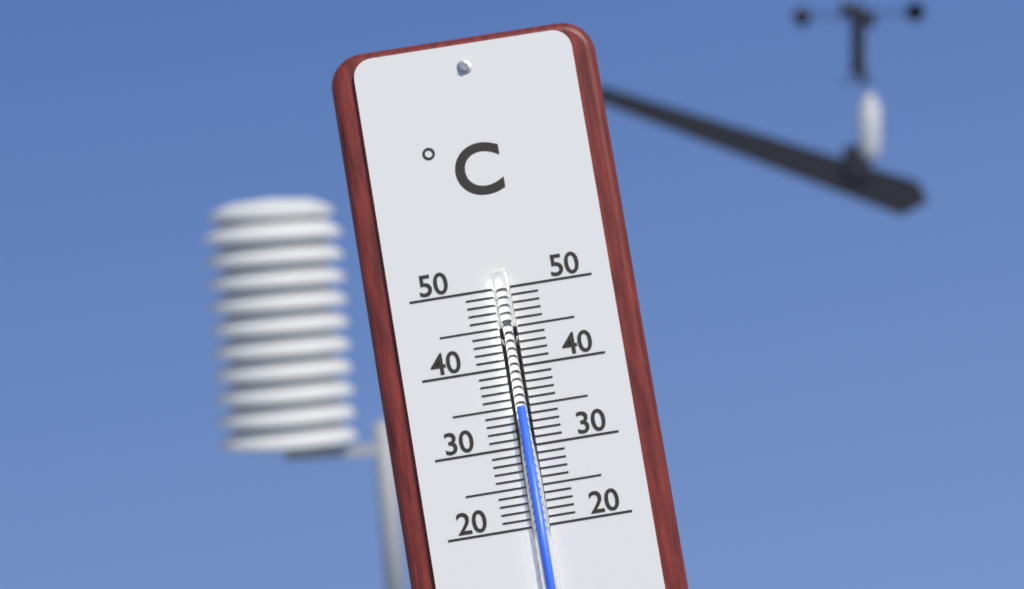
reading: 35 °C
